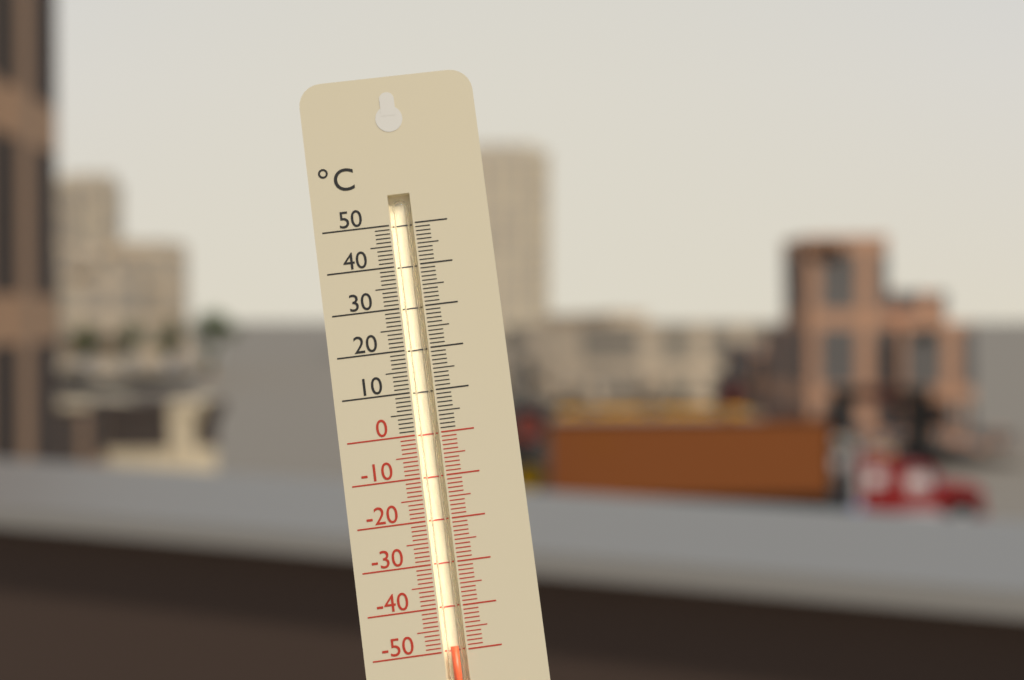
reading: -49 °C
